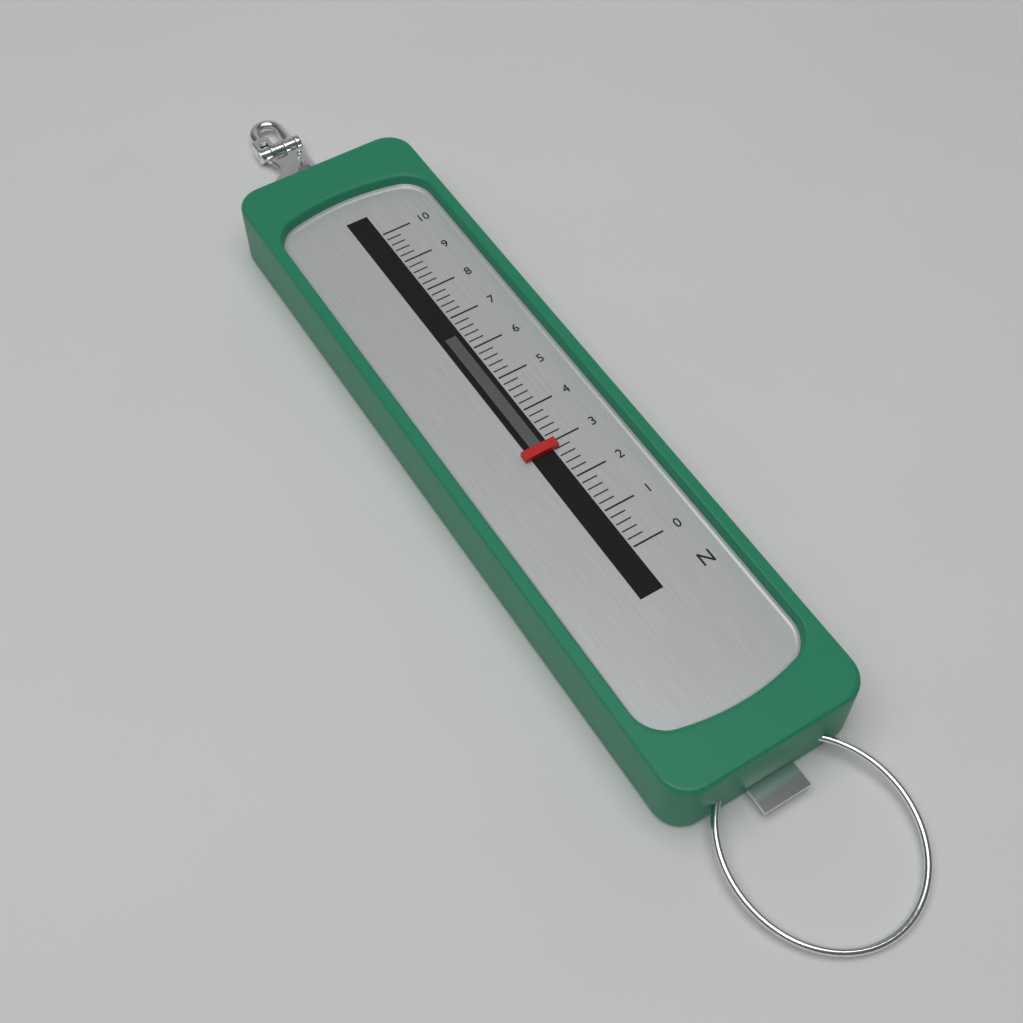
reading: 2.8 N
